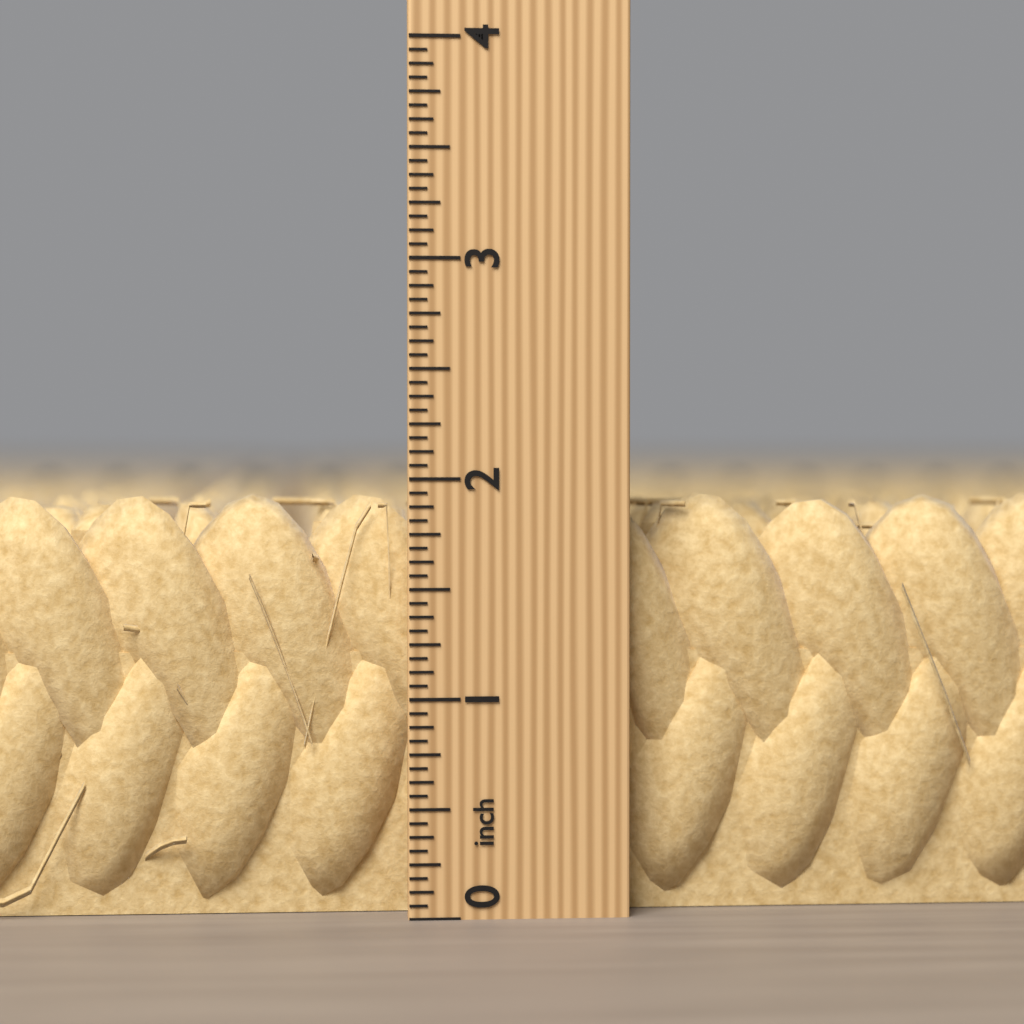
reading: 1.9375 inch
